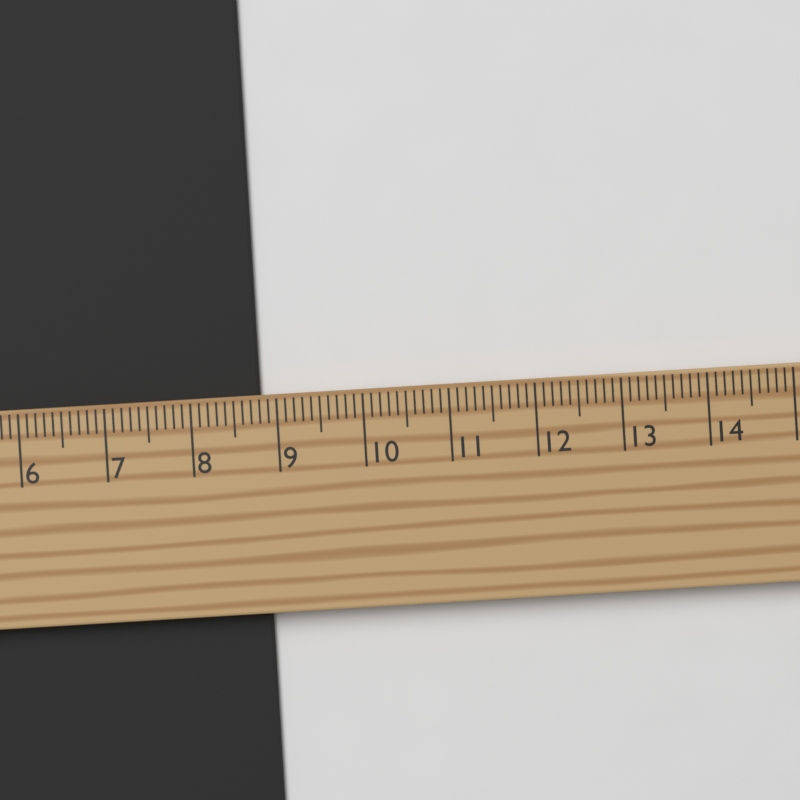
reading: 8.8 cm
